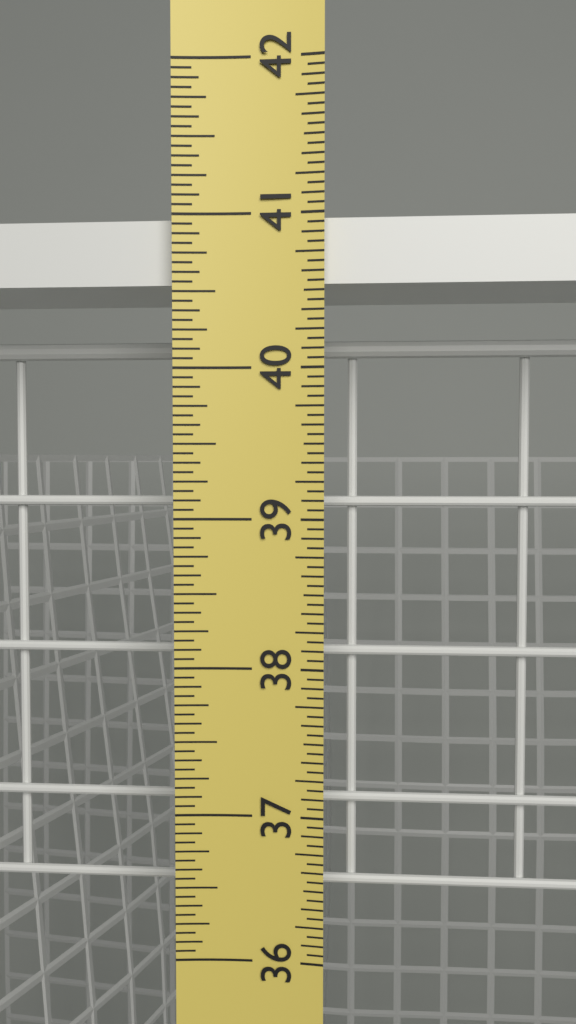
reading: 41.0000 in
